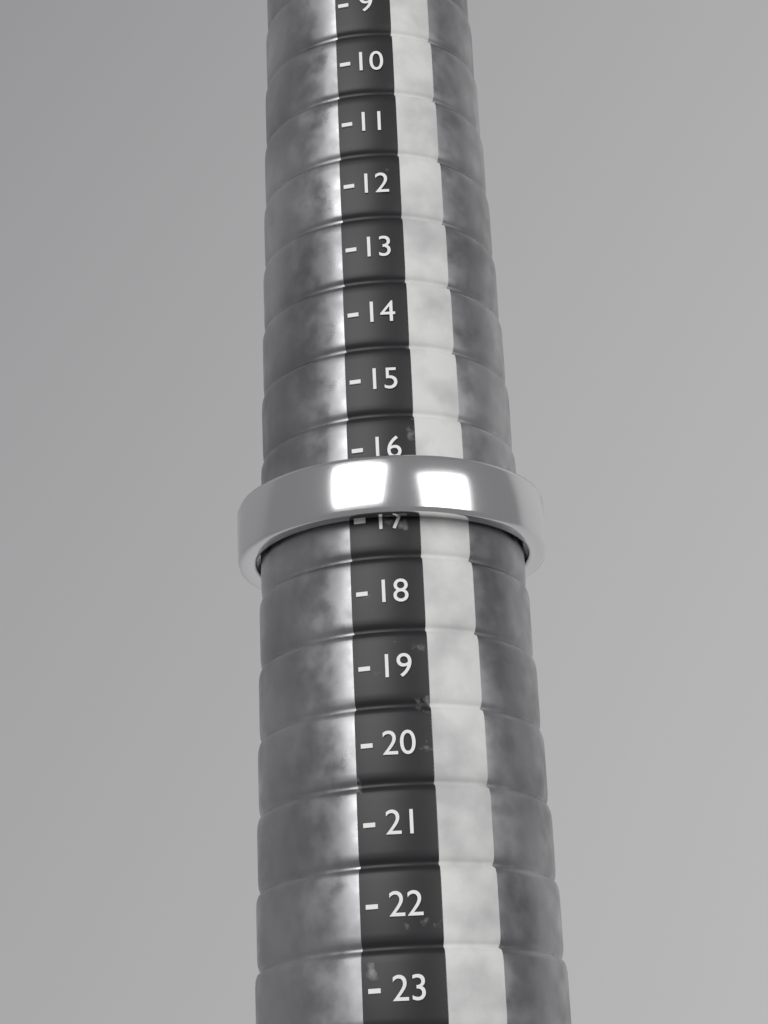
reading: 17 (no unit)
